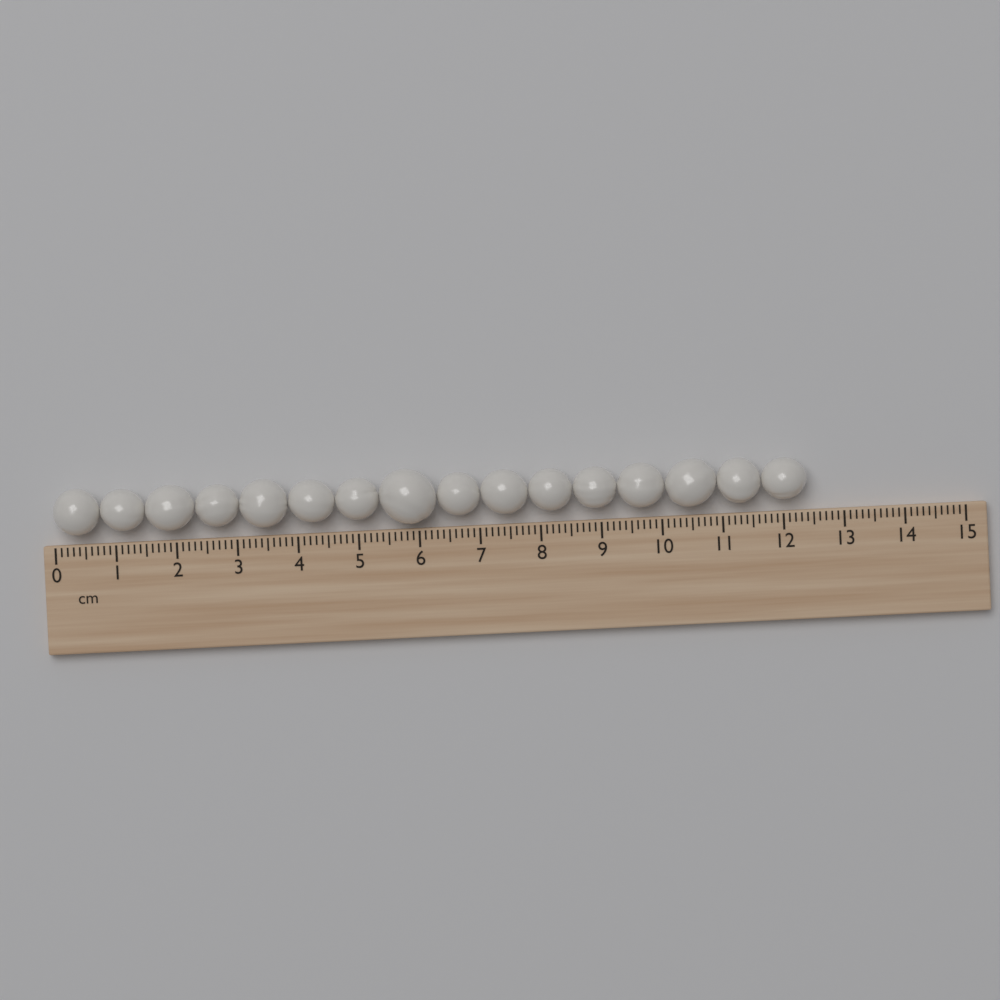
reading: 12.4 cm
